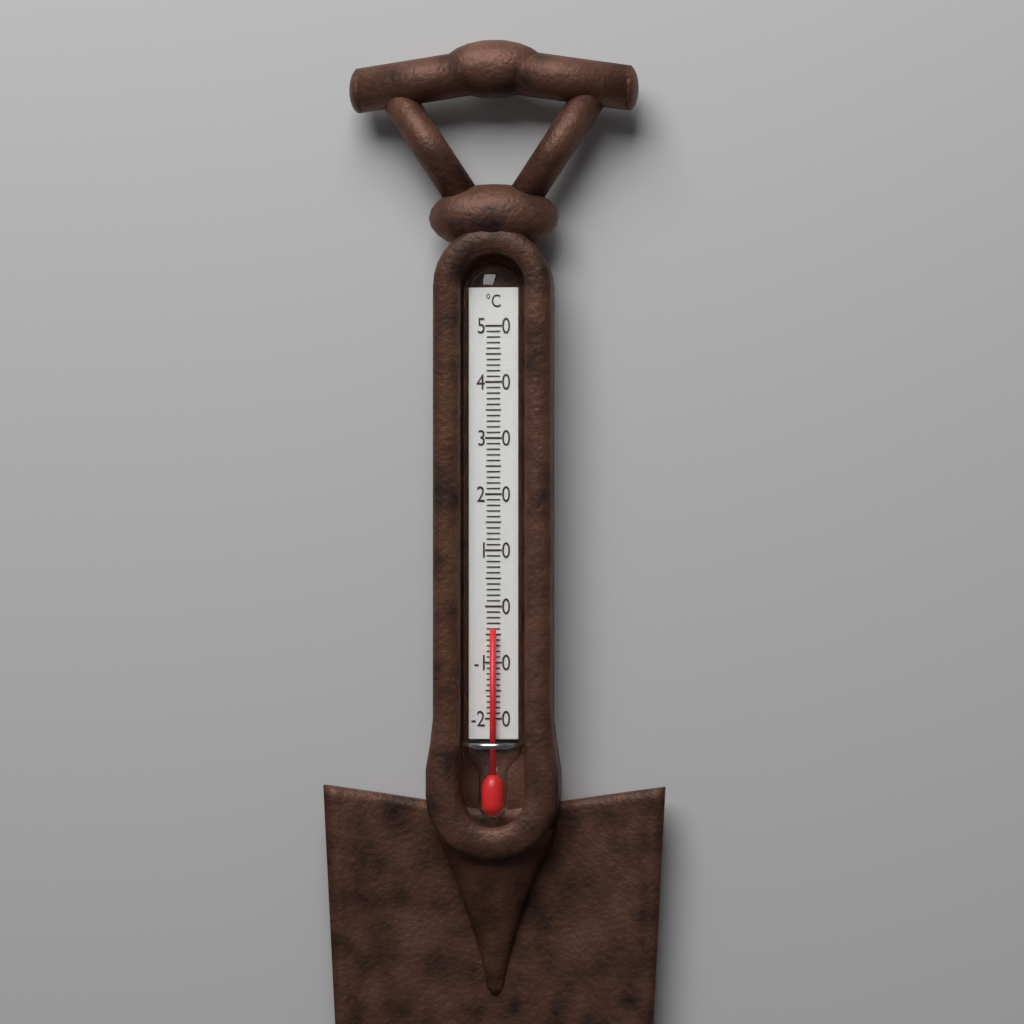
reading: -4 °C
